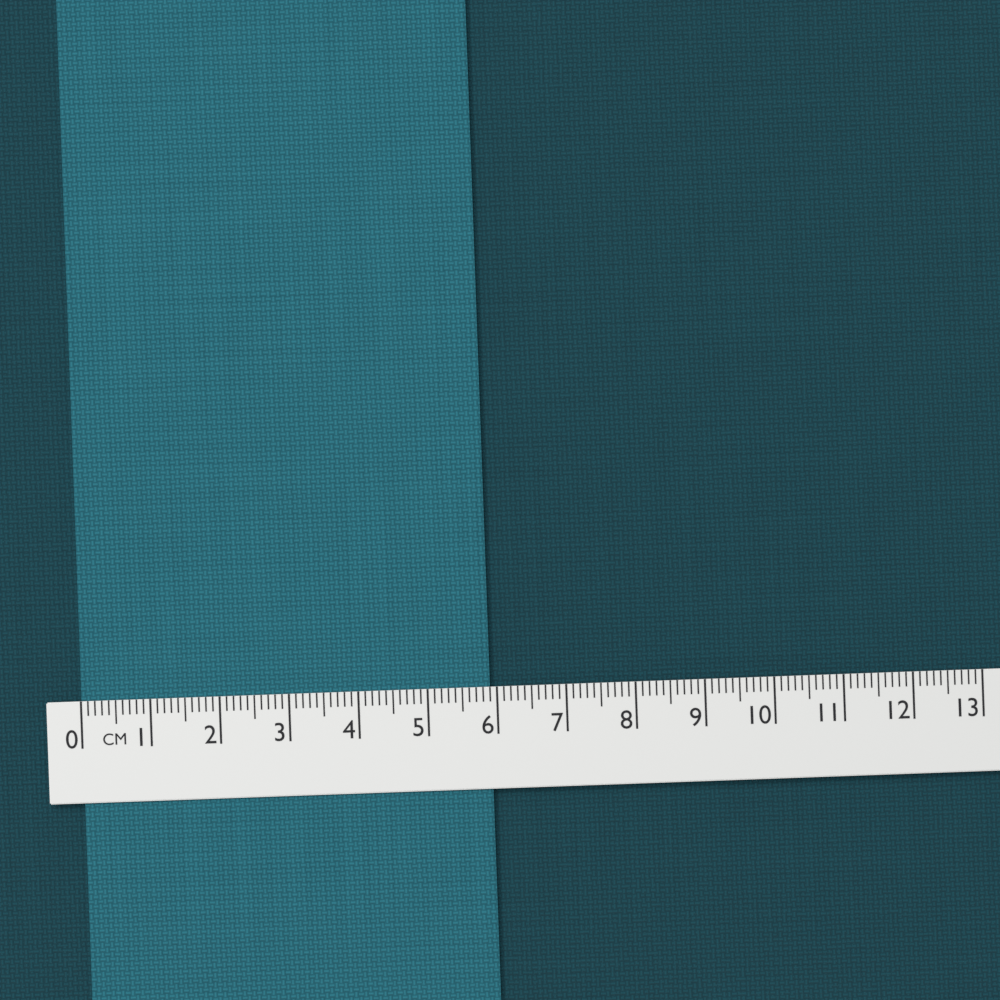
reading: 5.9 cm
